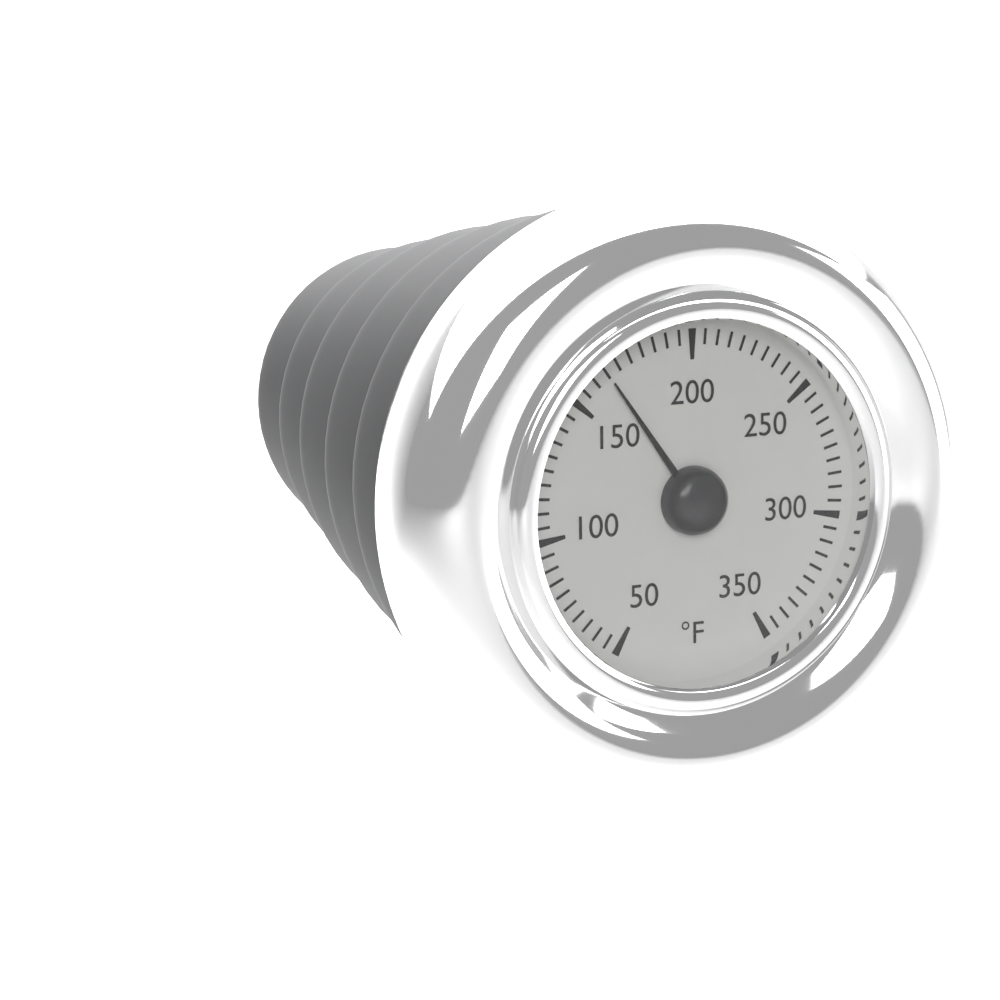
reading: 165 °F
